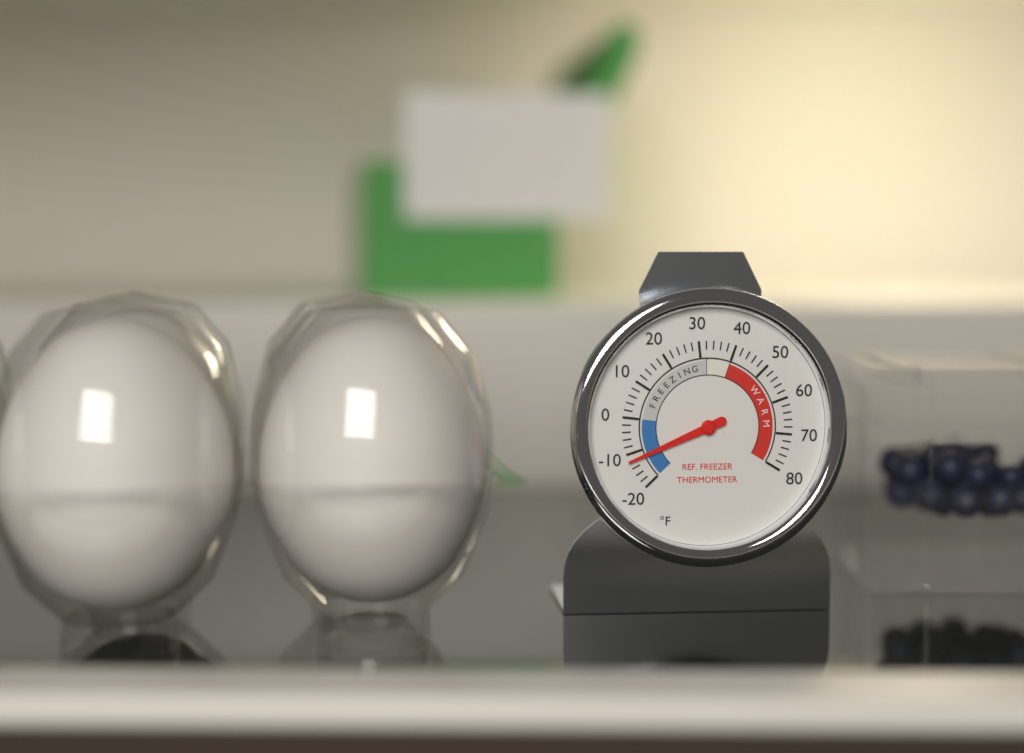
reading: -12 °F
